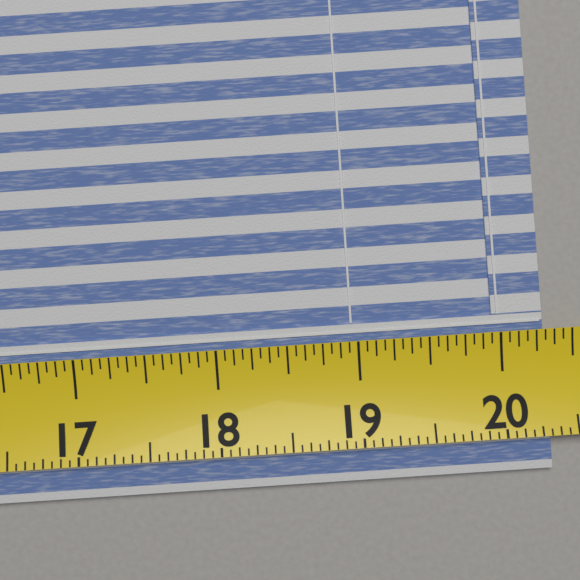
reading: 20.3125 (no unit)
